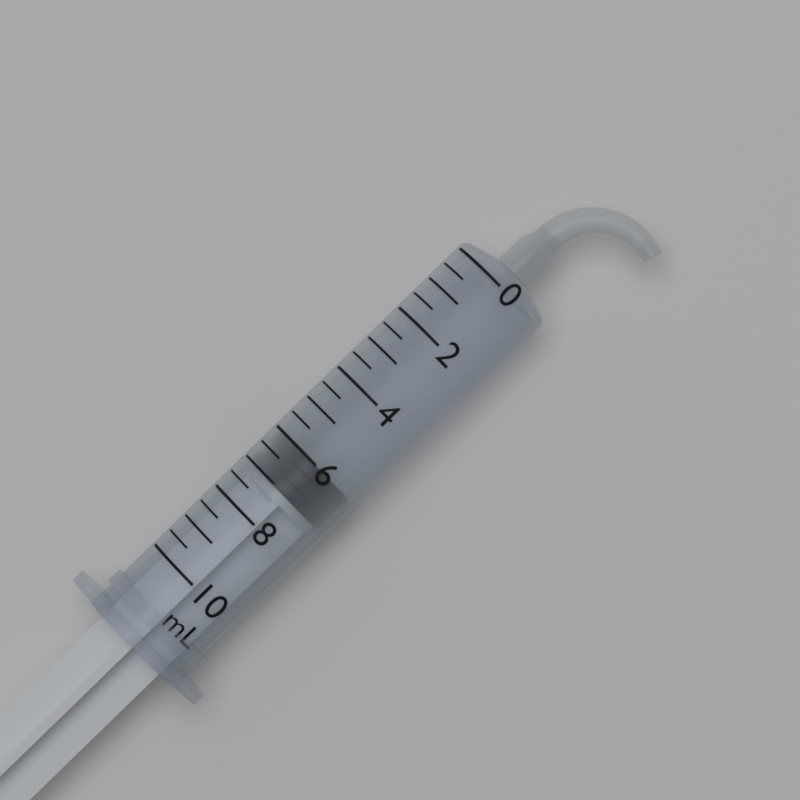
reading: 6.0 mL
